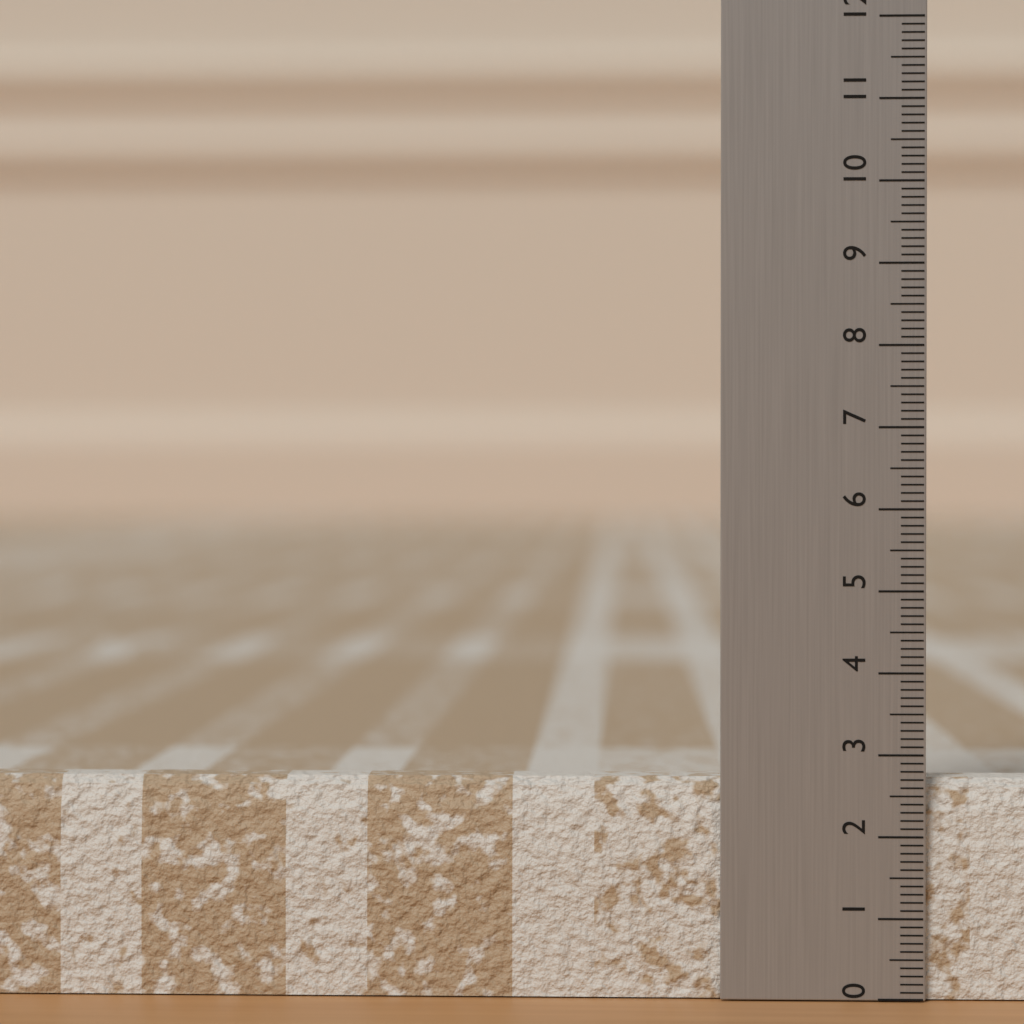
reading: 2.7 (no unit)
